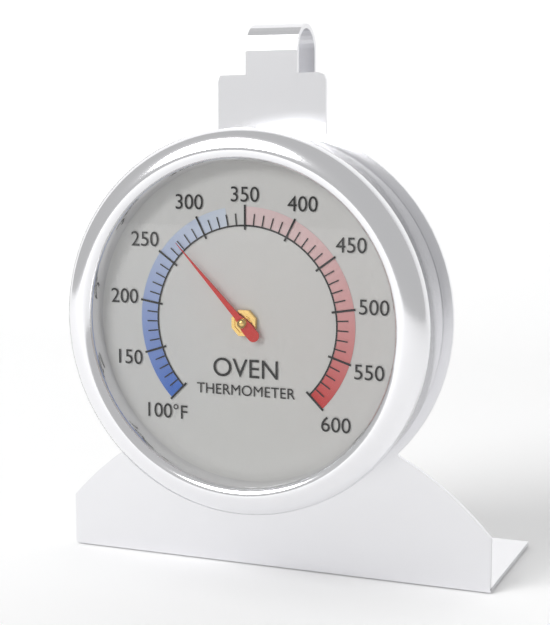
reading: 270 °F
